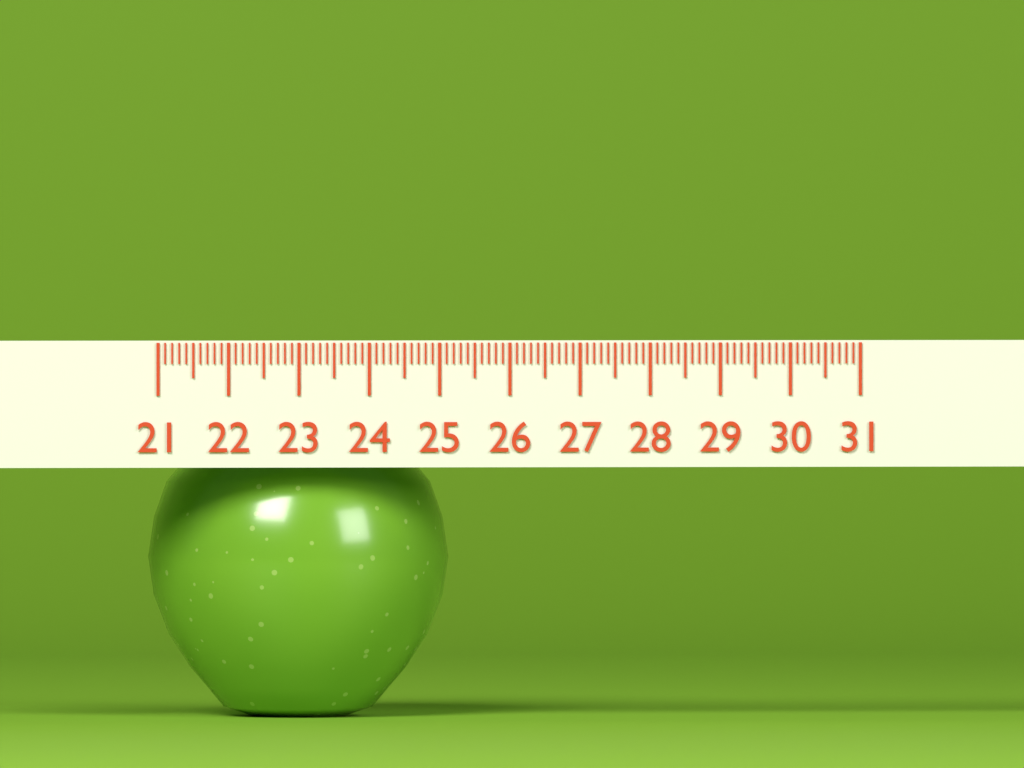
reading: 25.3 (no unit)
